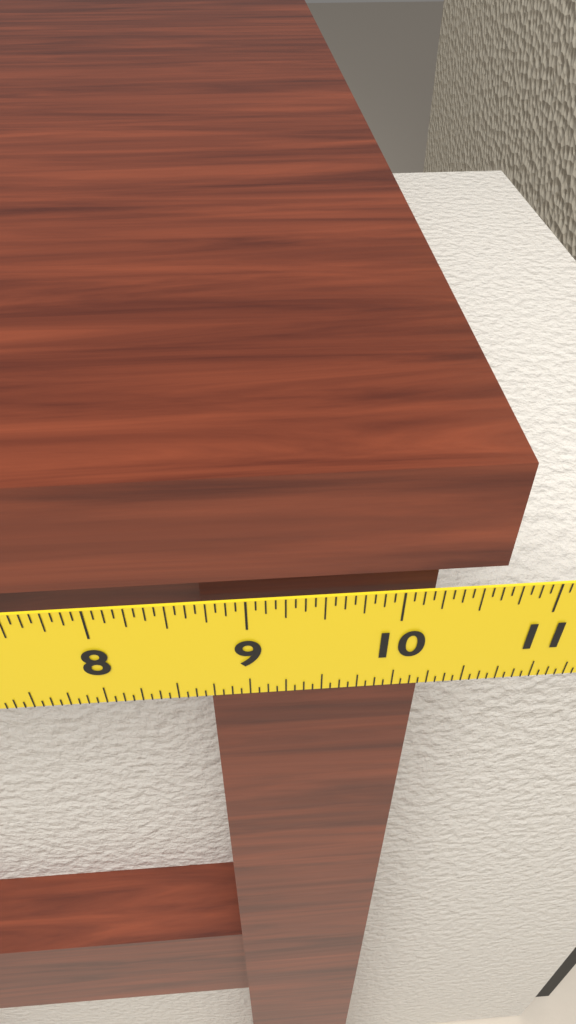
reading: 10.6250 in
